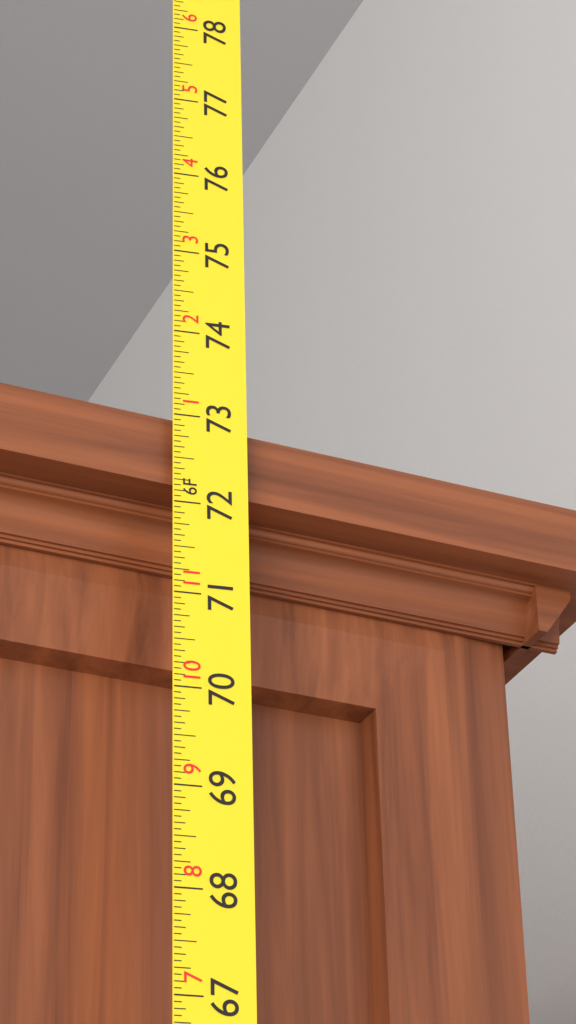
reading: 73.0000 in
